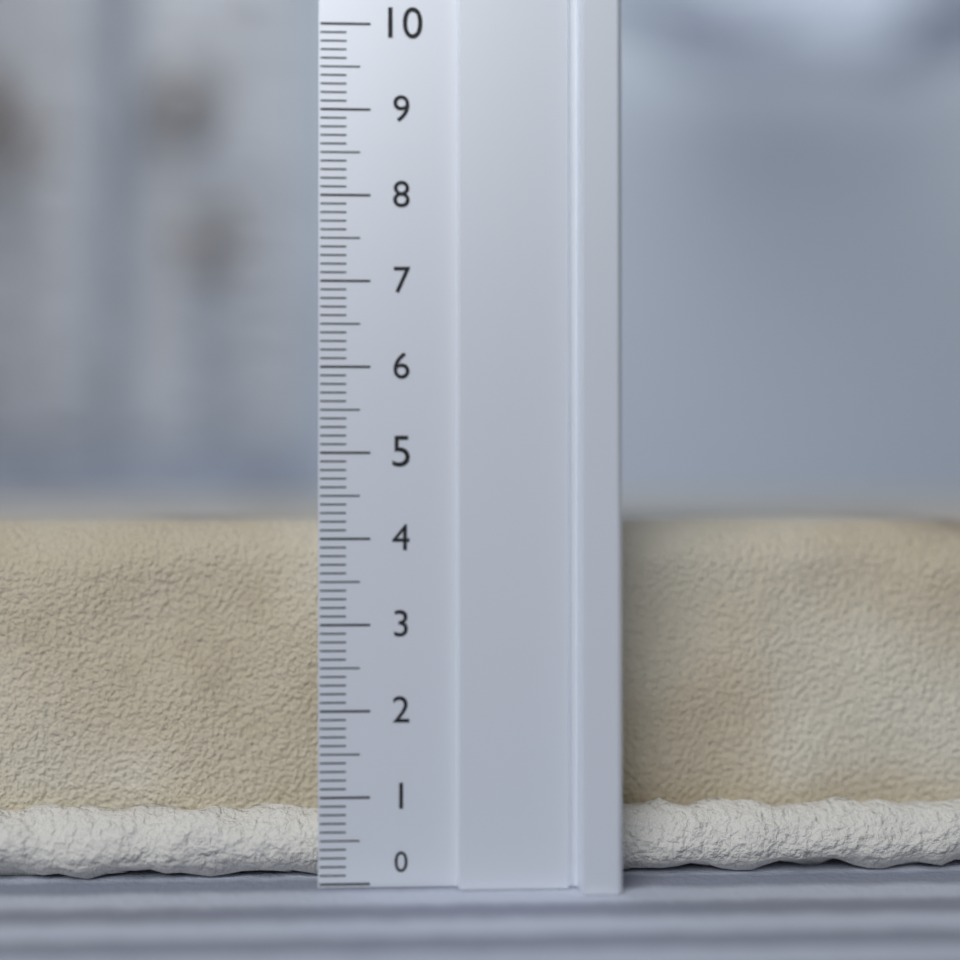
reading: 4.2 (no unit)
